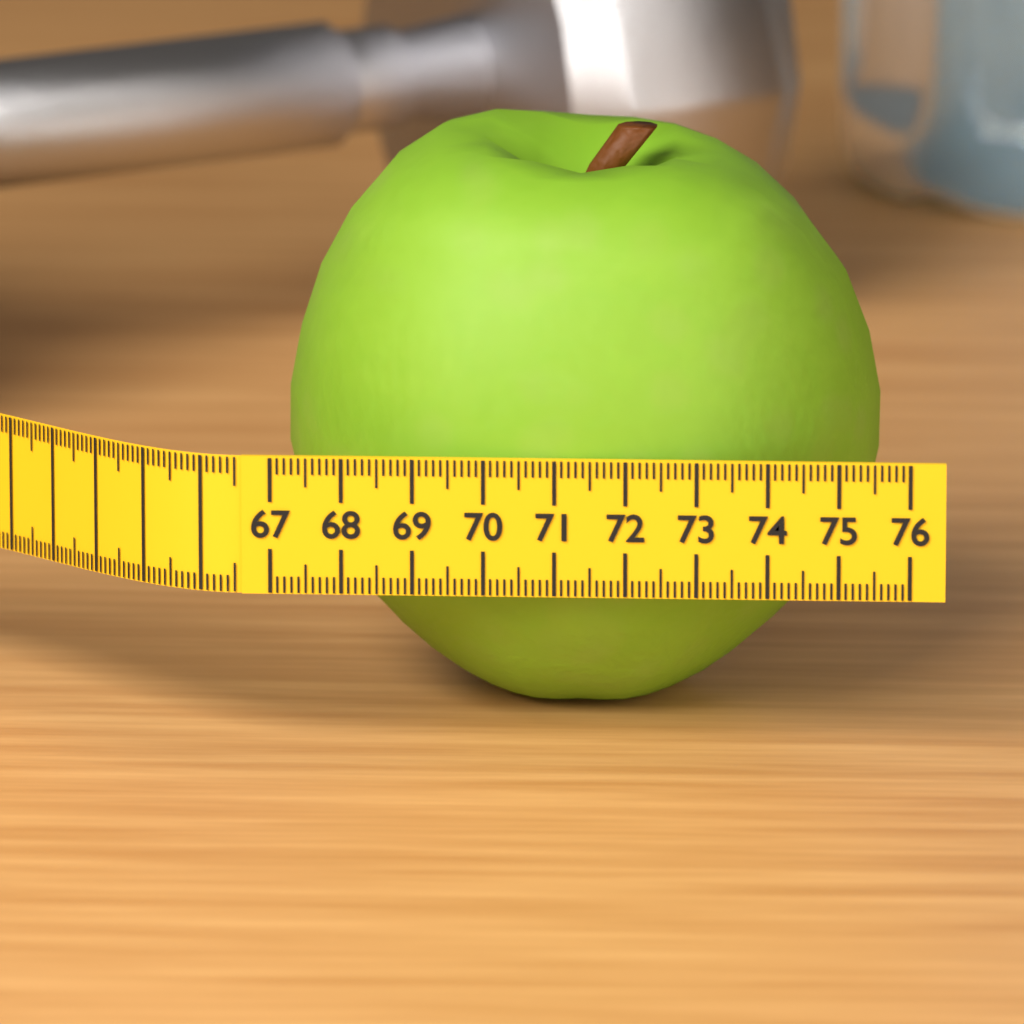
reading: 75.5 (no unit)
